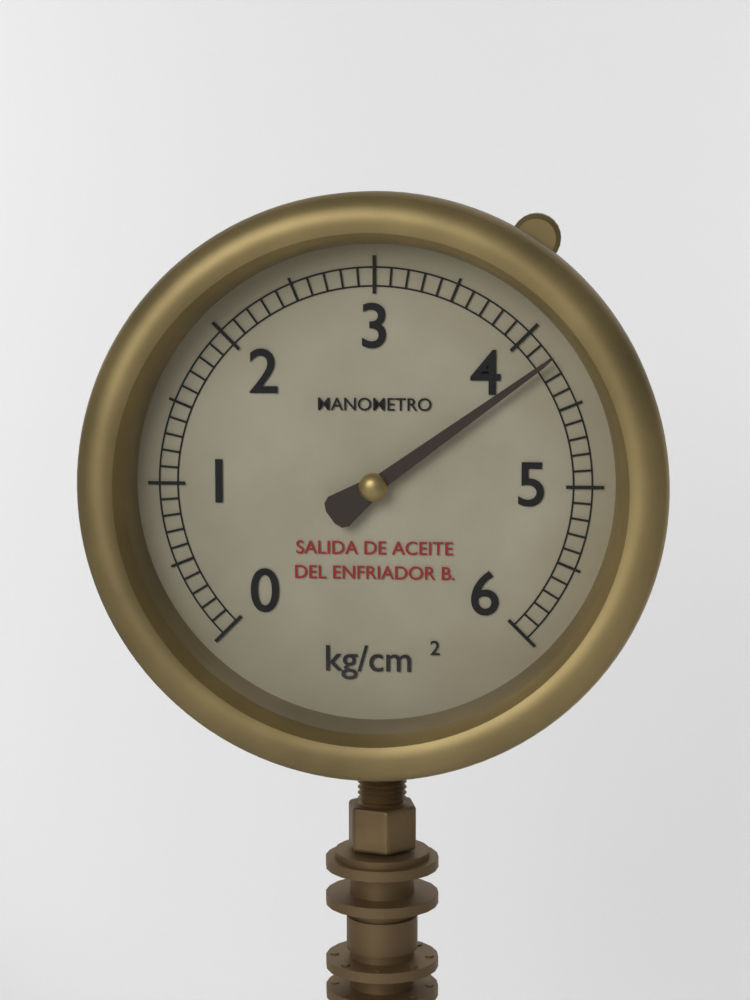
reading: 4.2 kg/cm²
